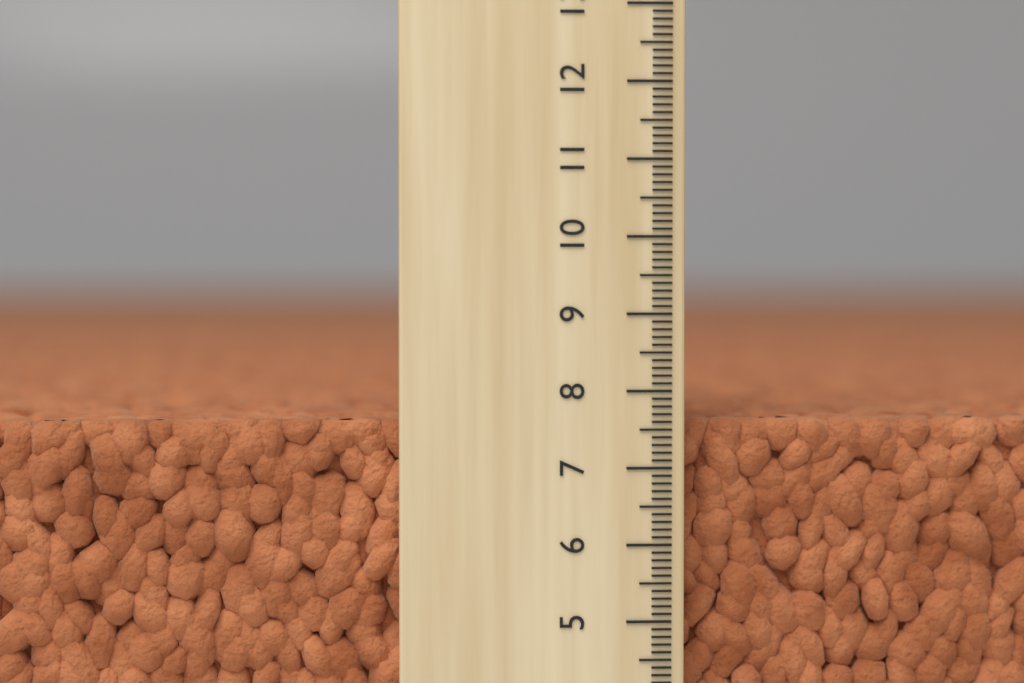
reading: 7.6 (no unit)
